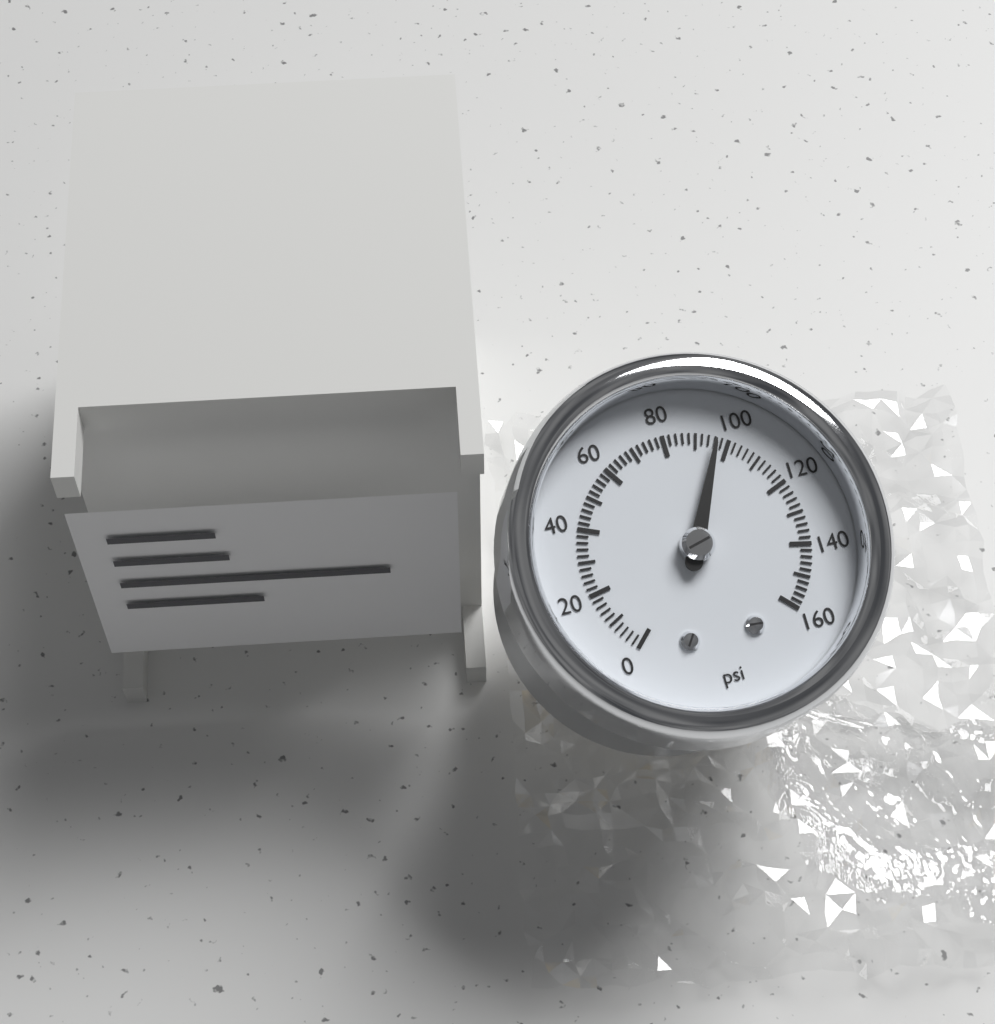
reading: 96 psi
